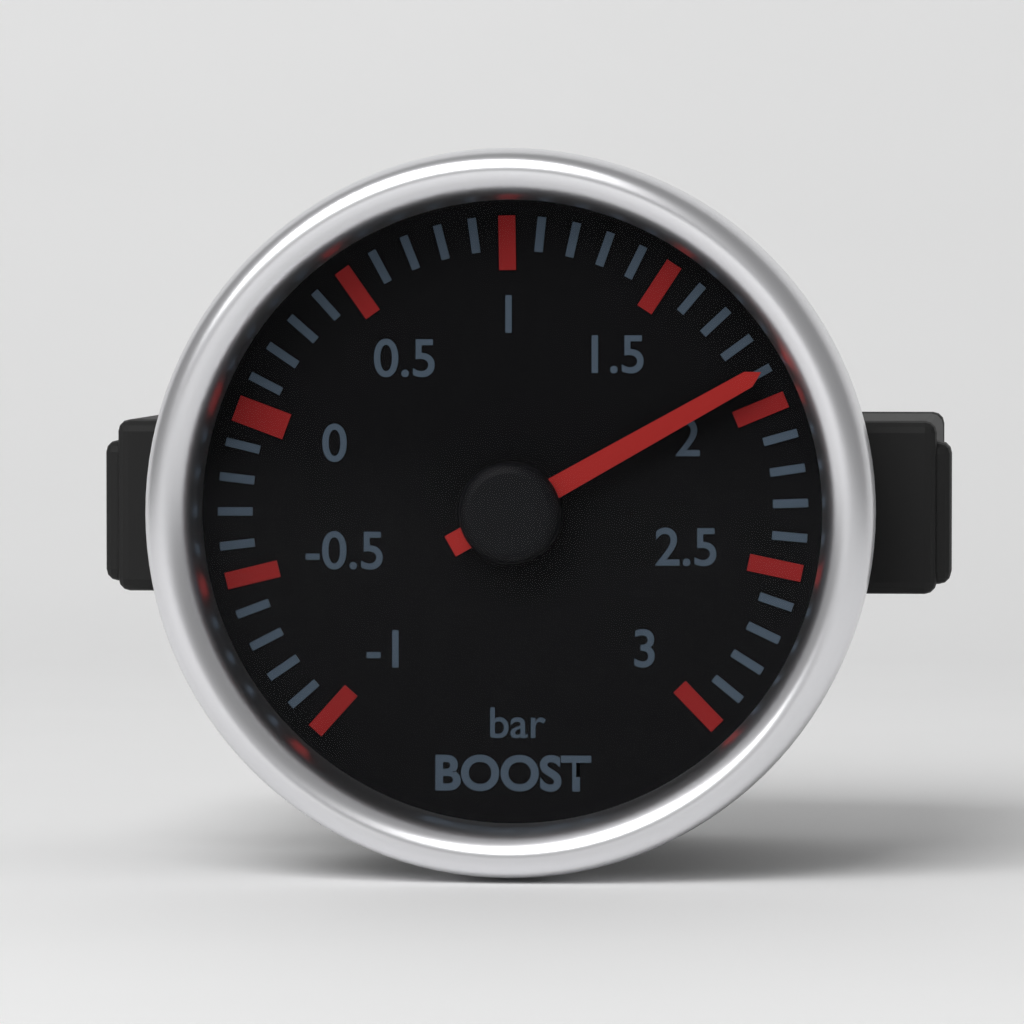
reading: 1.9 bar
